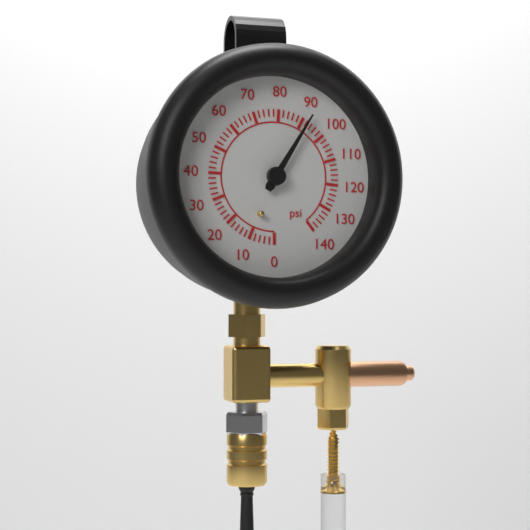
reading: 92 psi
